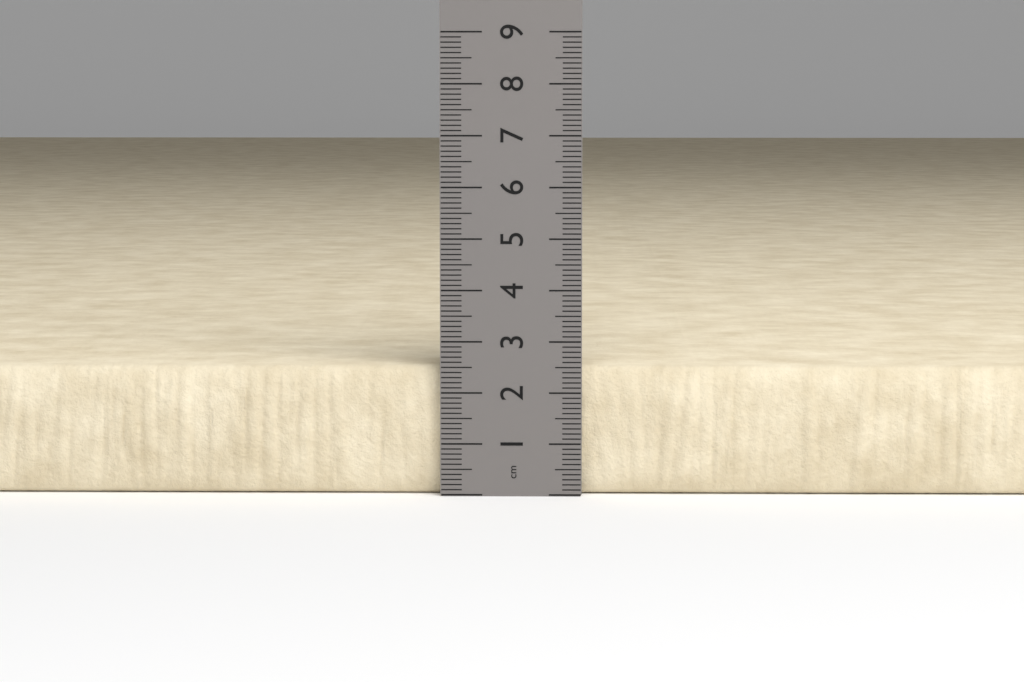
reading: 2.5 cm
